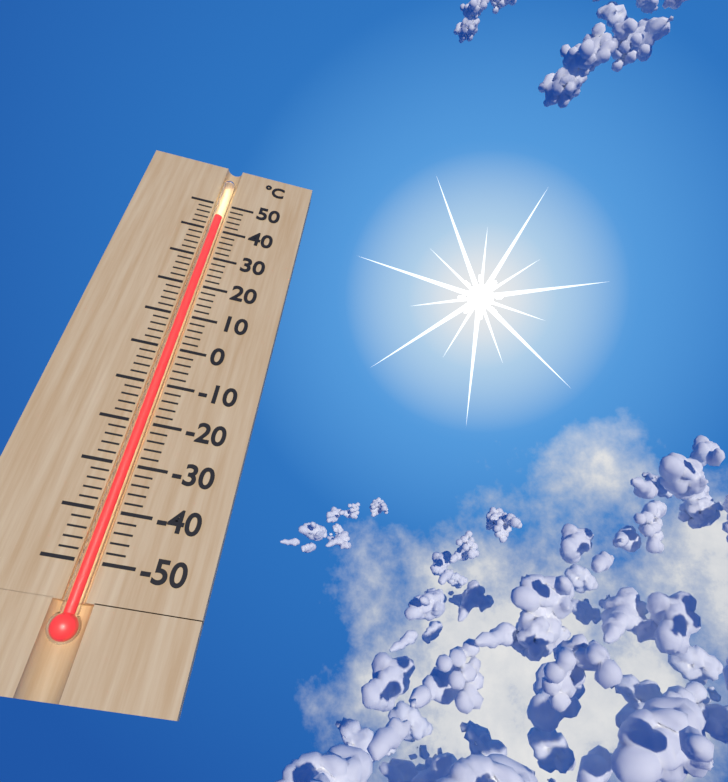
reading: 45 °C
